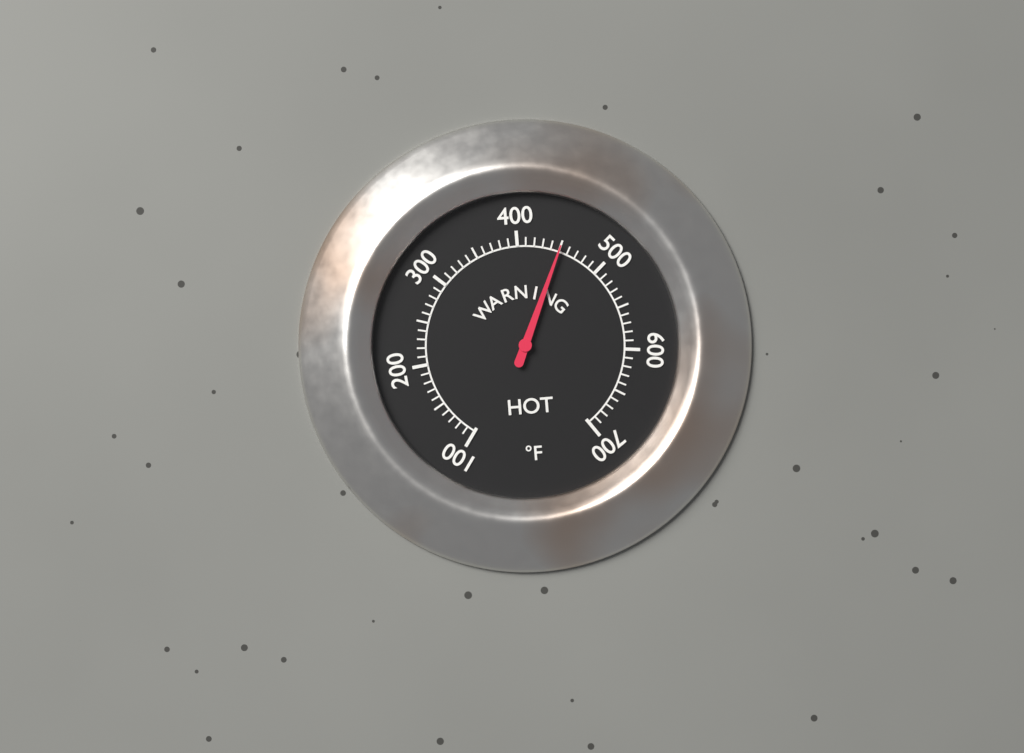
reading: 450 °F
